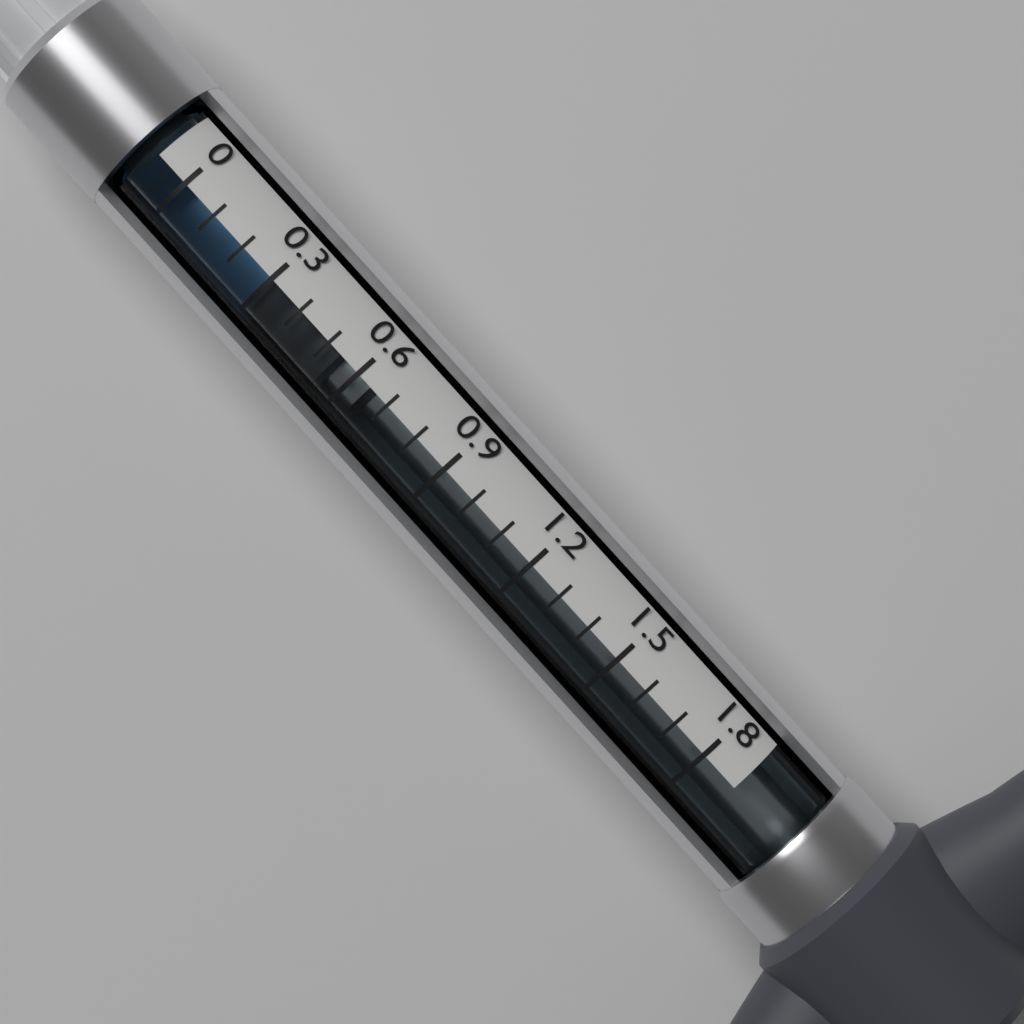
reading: 0.3 (no unit)
